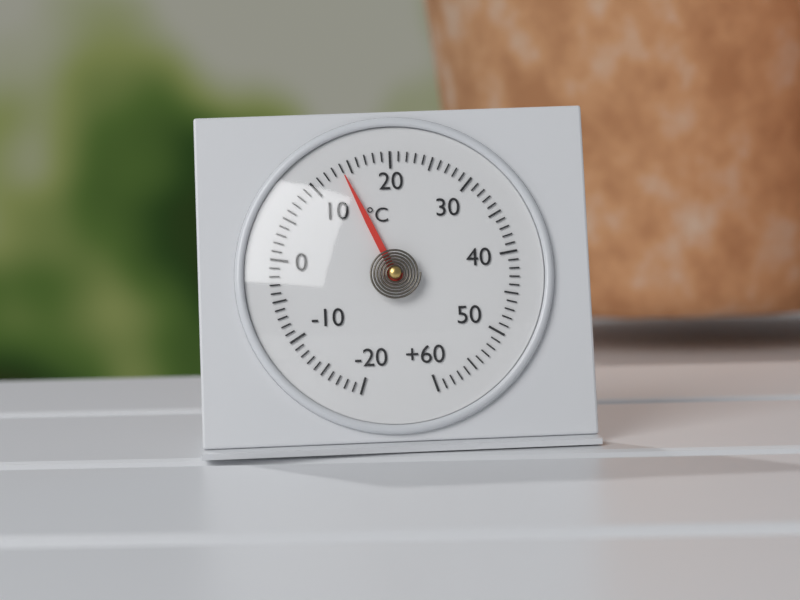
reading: 14 °C
